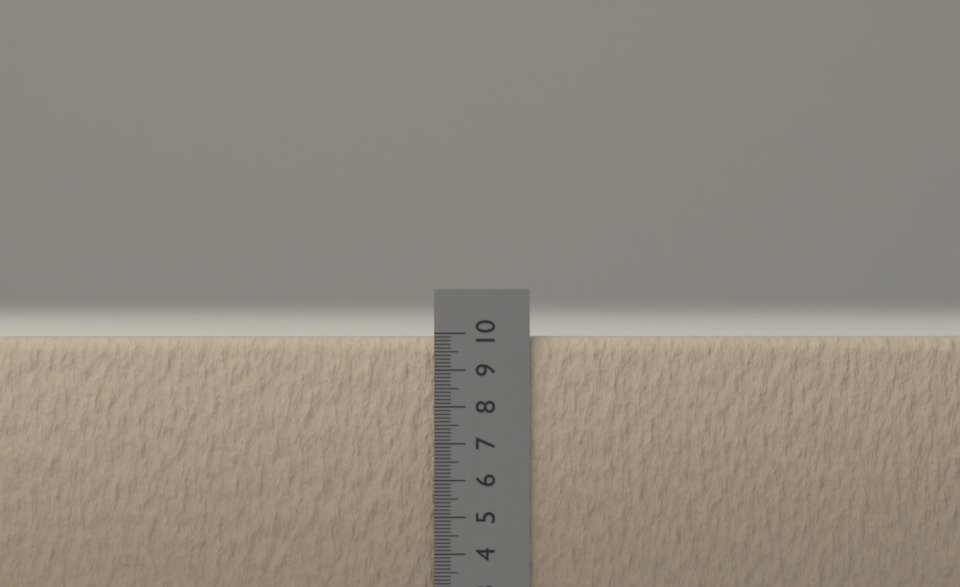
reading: 9.9 cm
